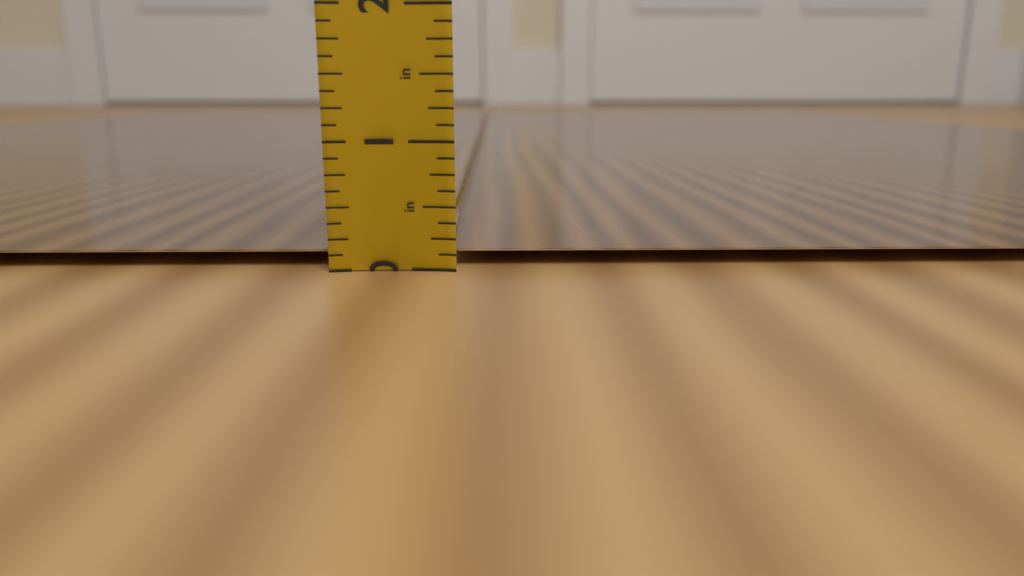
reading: 0.125 in
